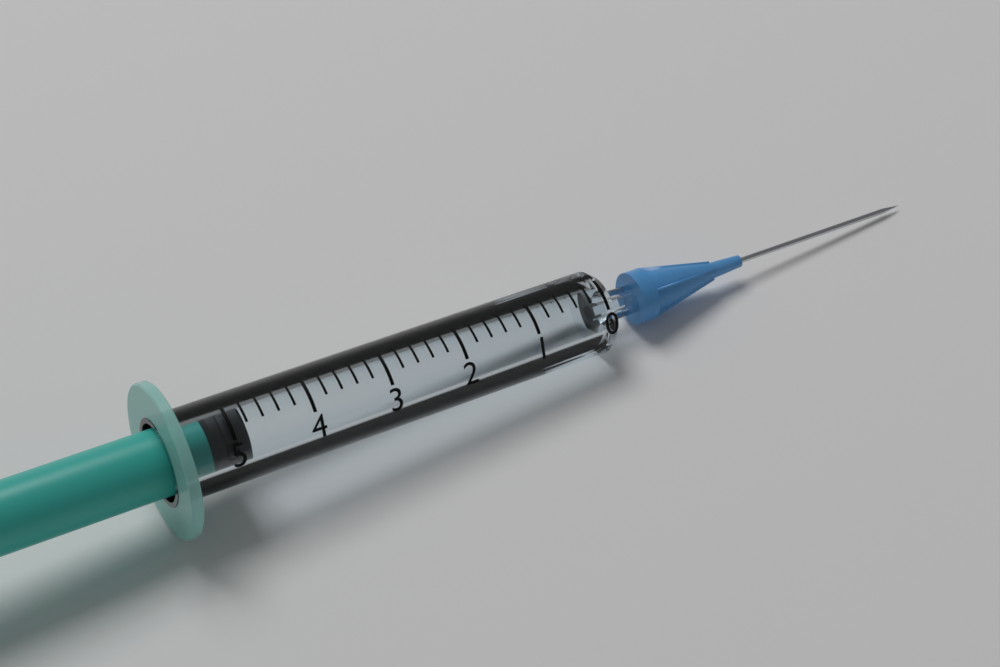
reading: 4.8 (no unit)
